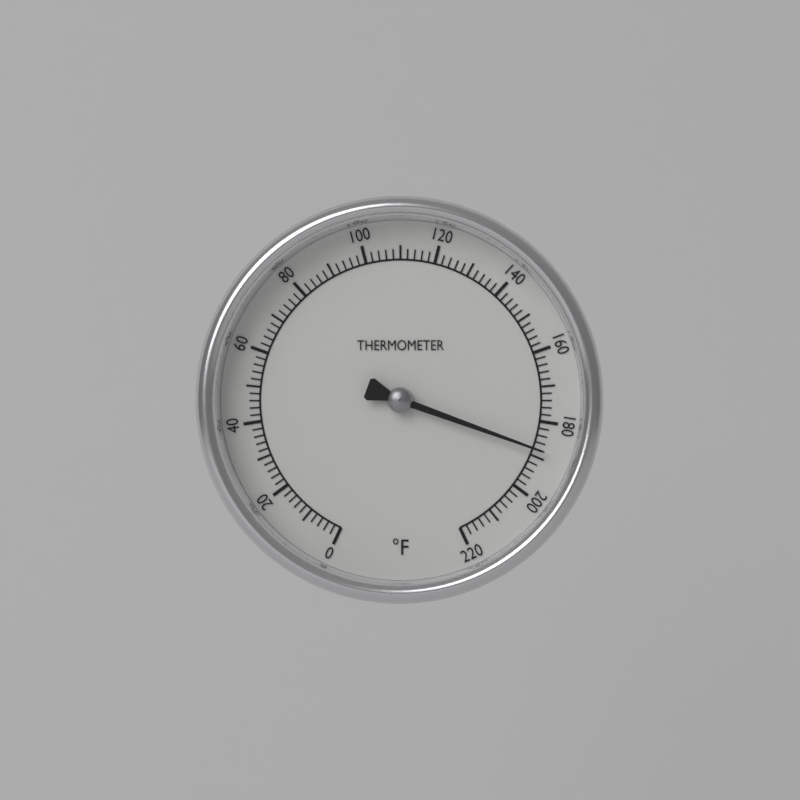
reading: 188 °F
